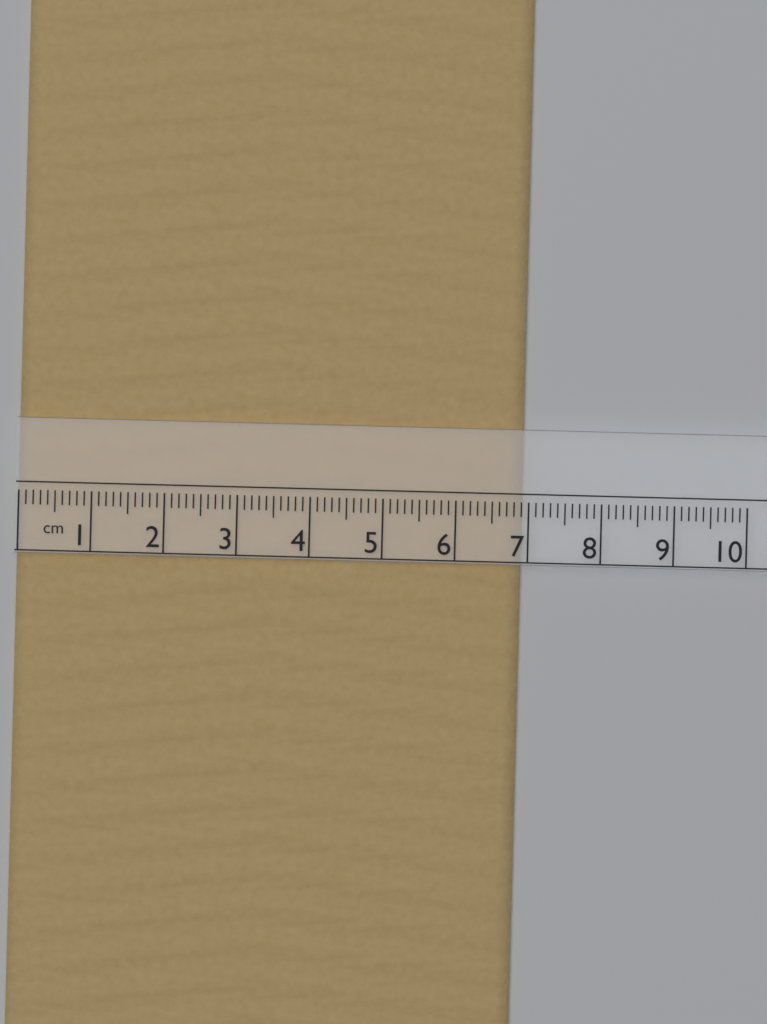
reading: 6.9 cm
